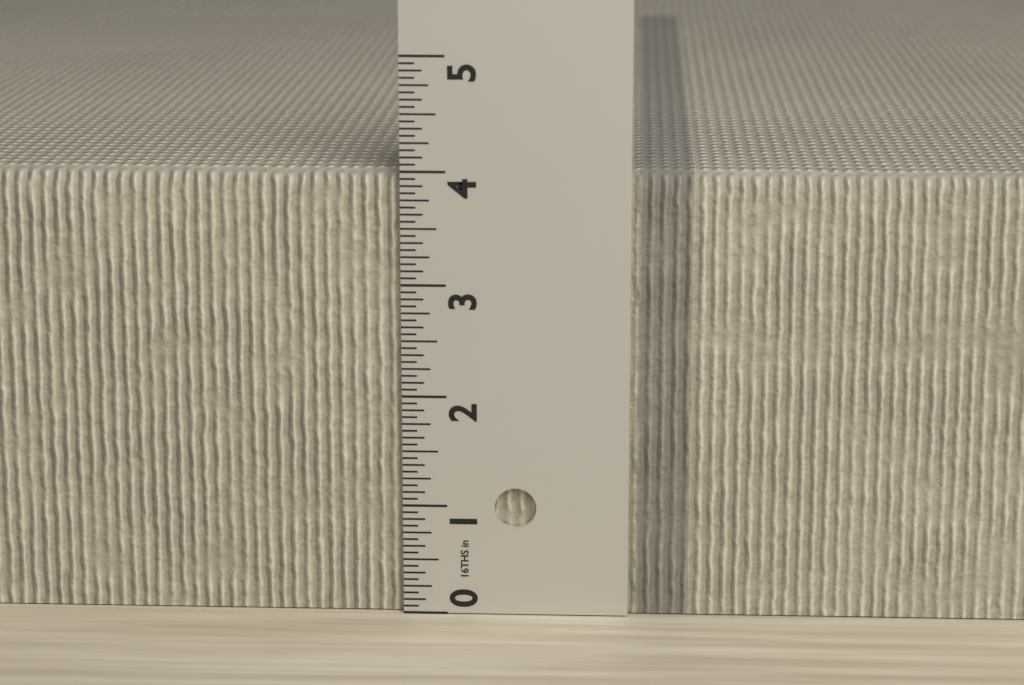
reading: 4.0000 in
